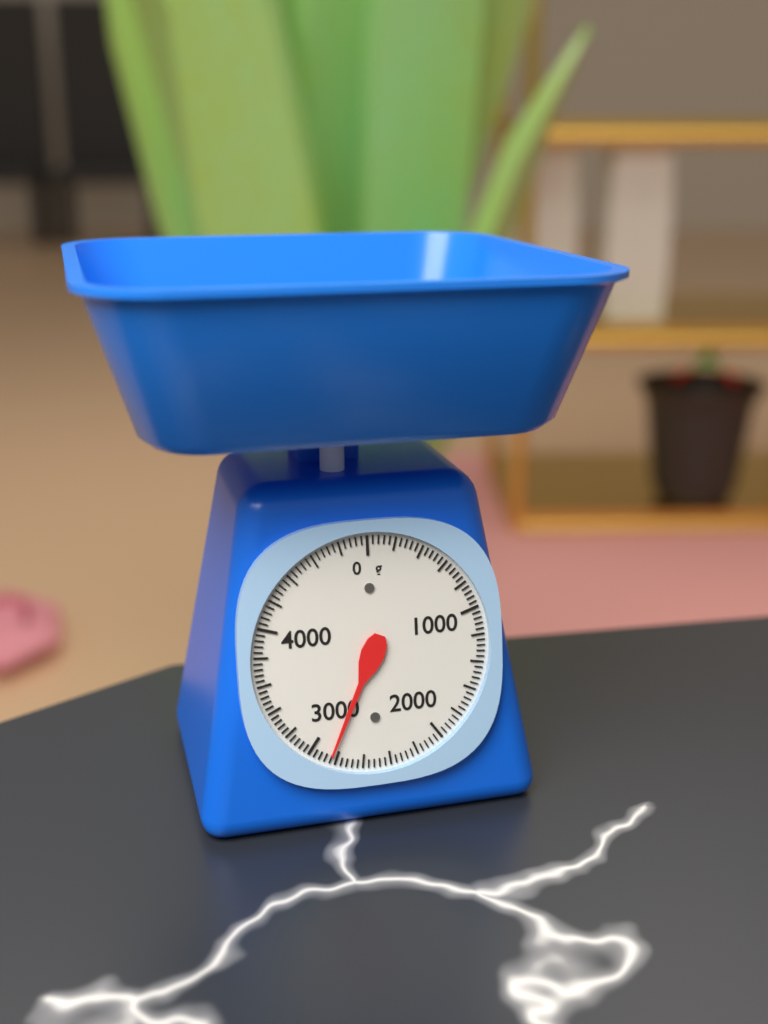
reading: 2840 g
